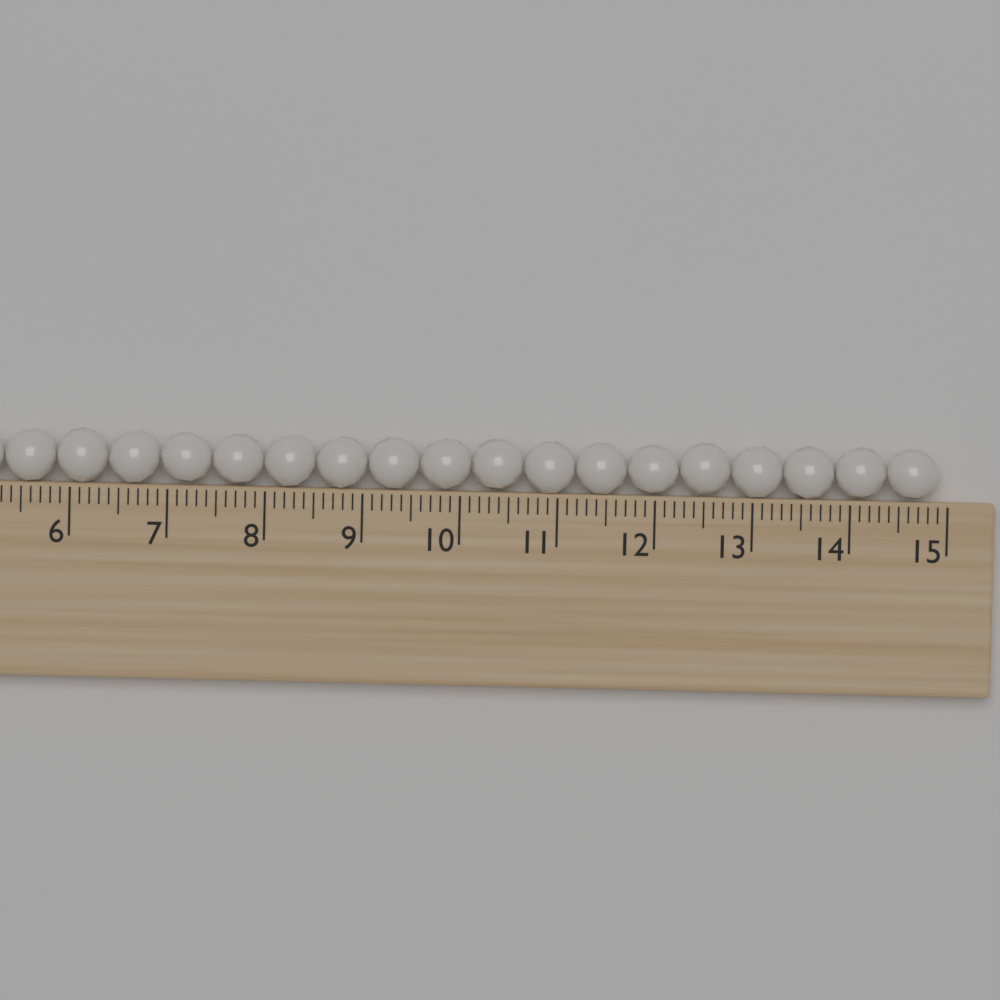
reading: 14.9 (no unit)
